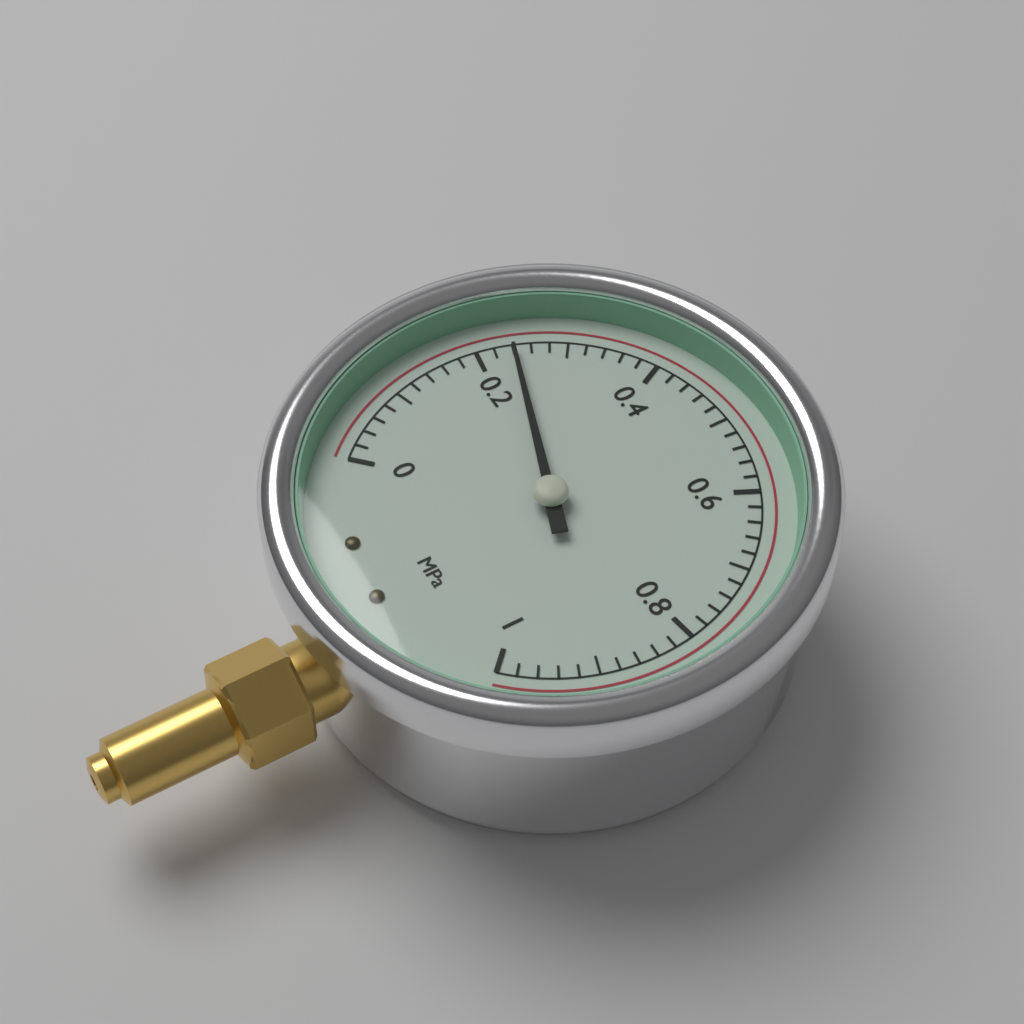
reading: 0.24 MPa
